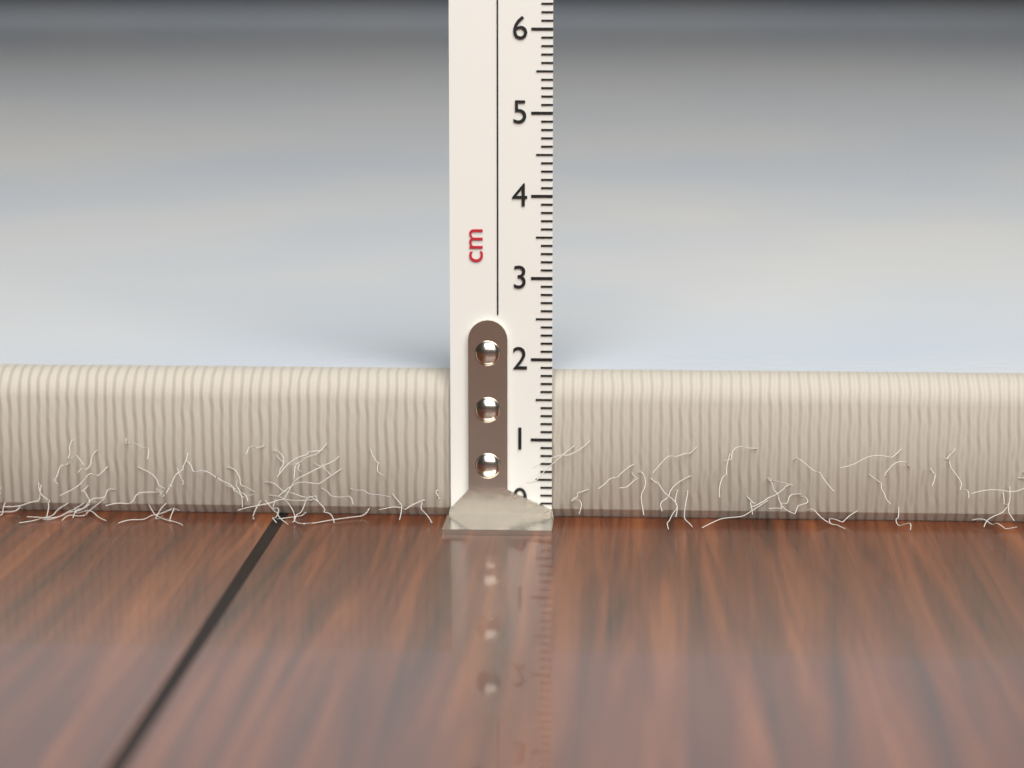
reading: 1.8 cm
